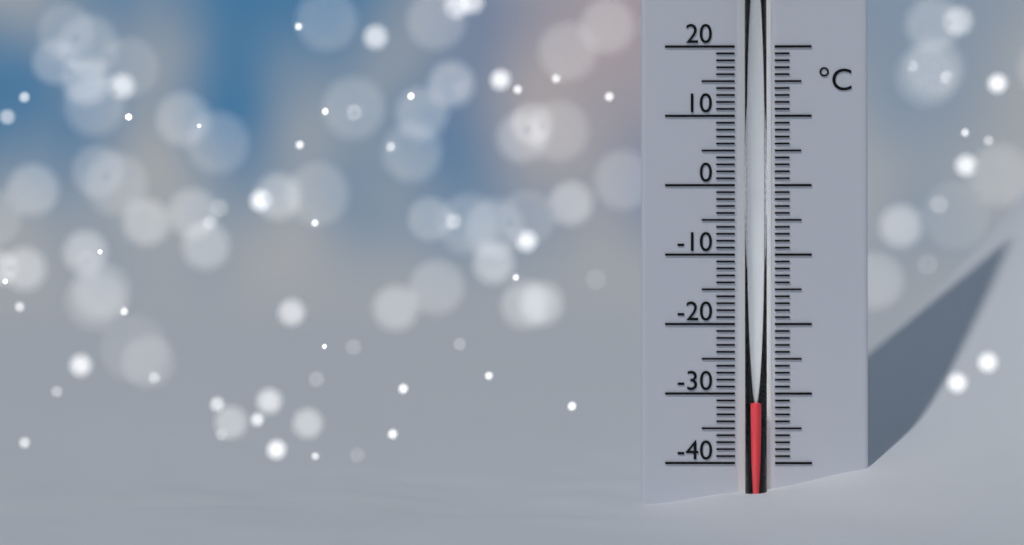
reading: -31 °C
